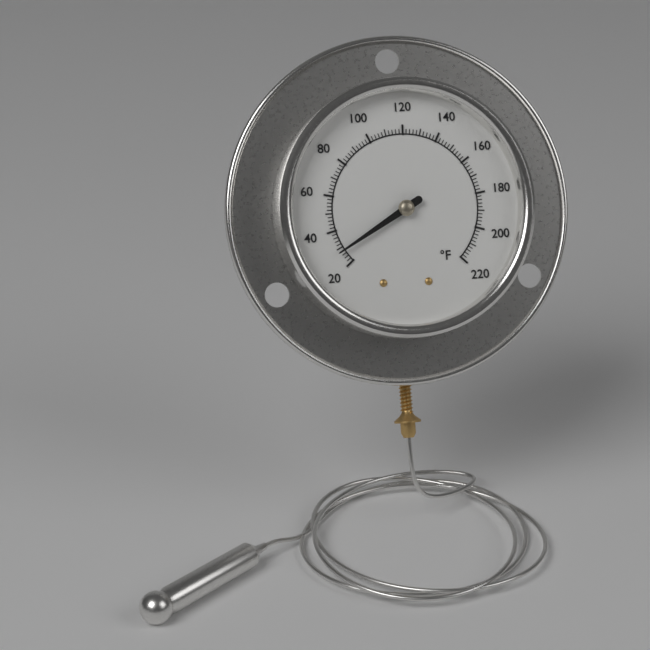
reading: 28 °F
